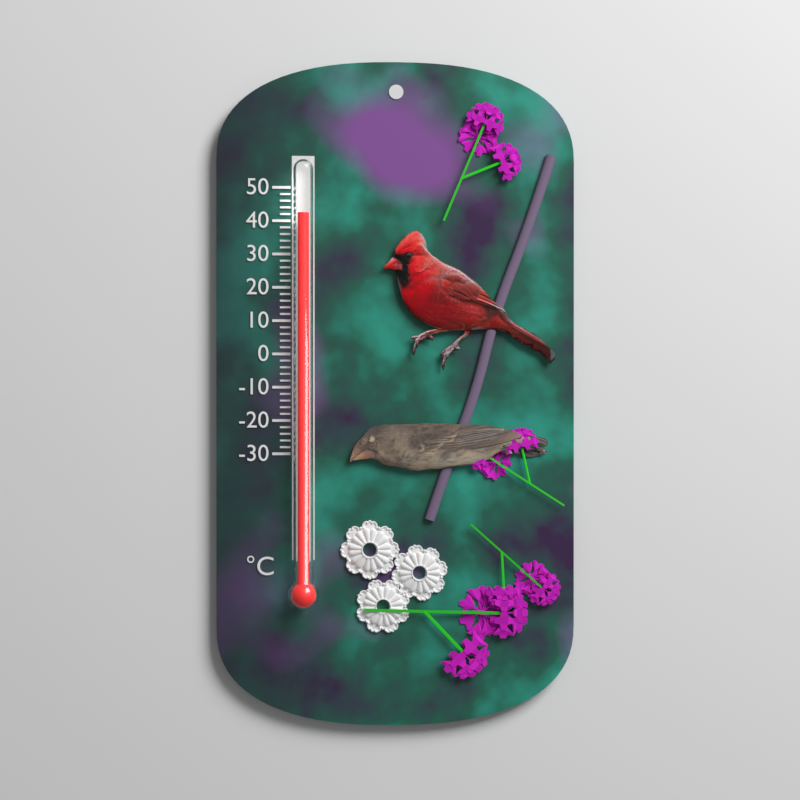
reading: 42 °C
